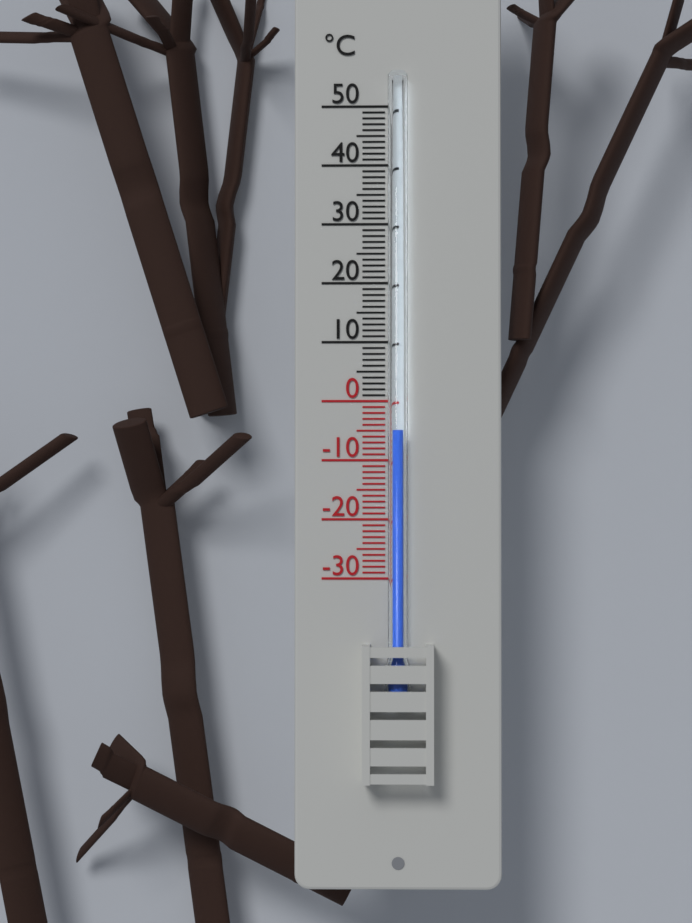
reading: -5 °C
